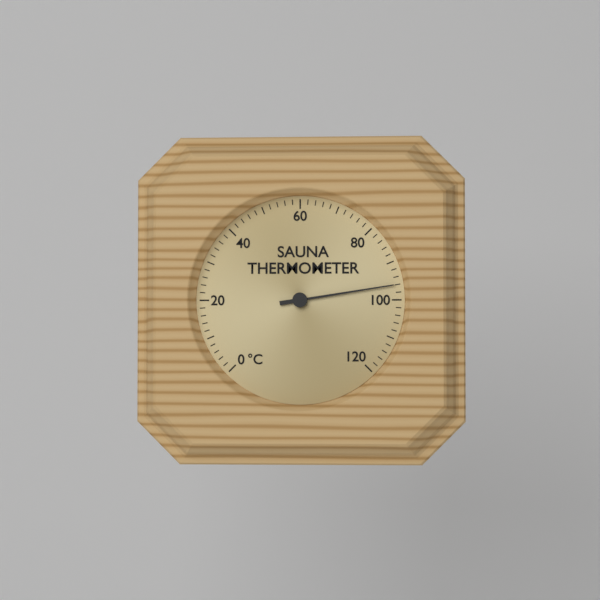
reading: 96 °C
